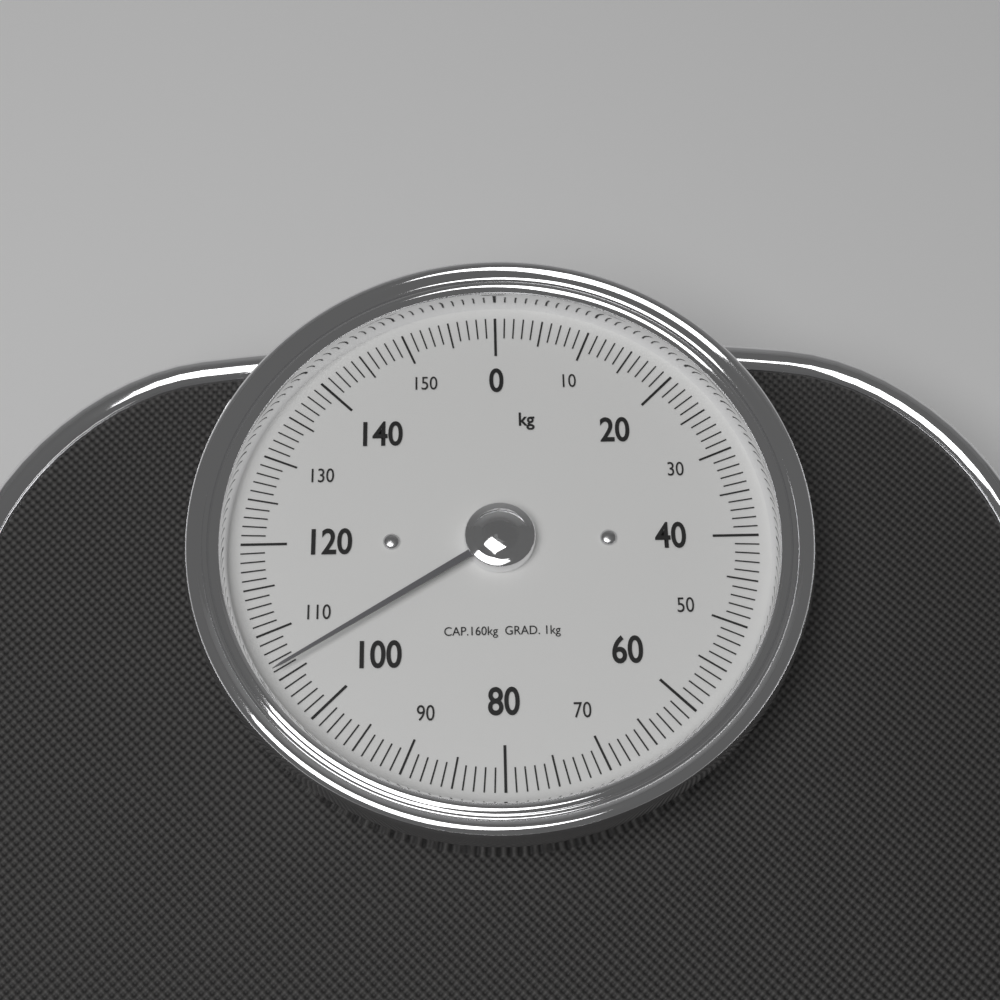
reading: 106 kg
